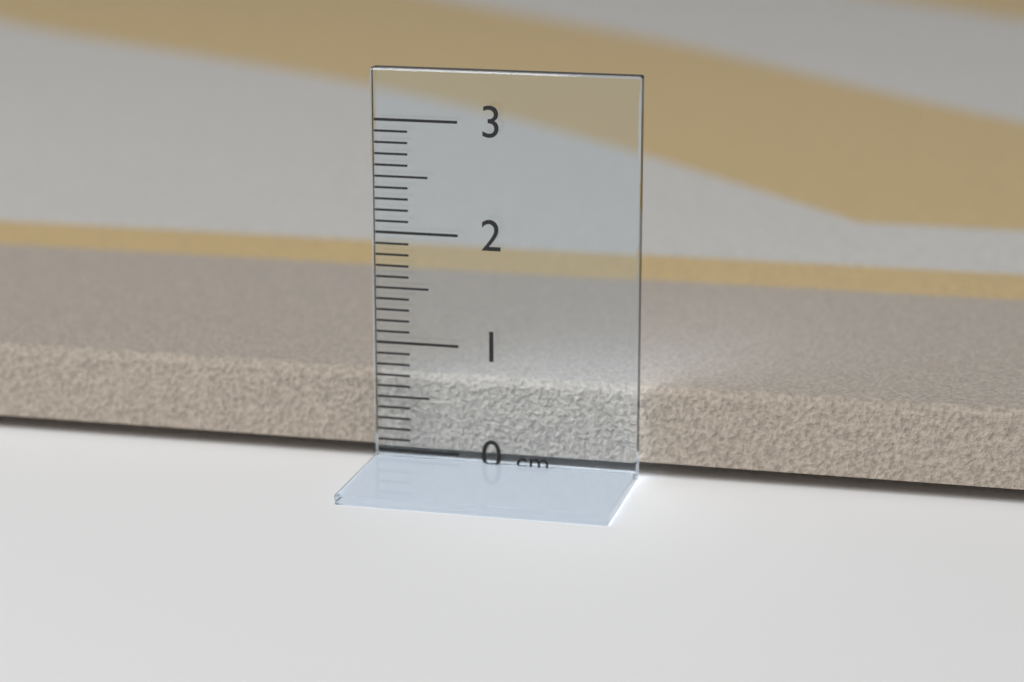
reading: 0.7 cm
